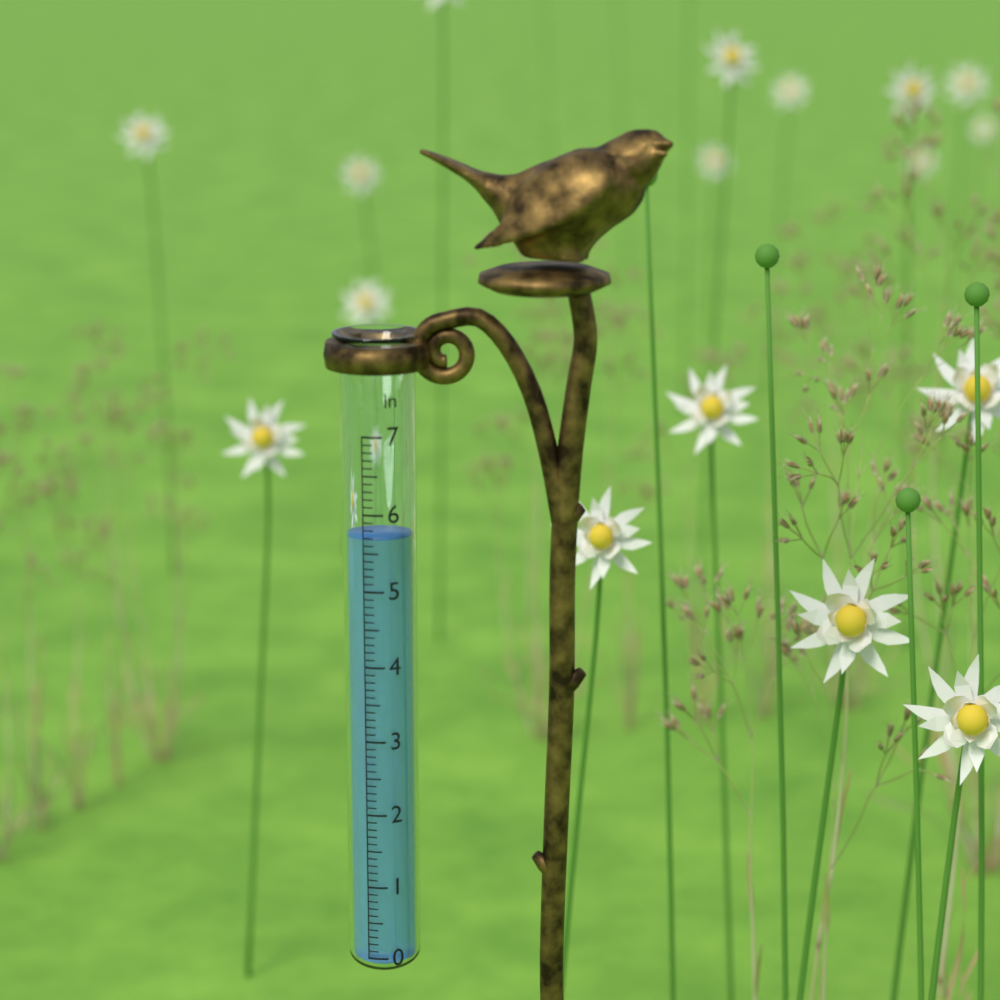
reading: 5.7 in
